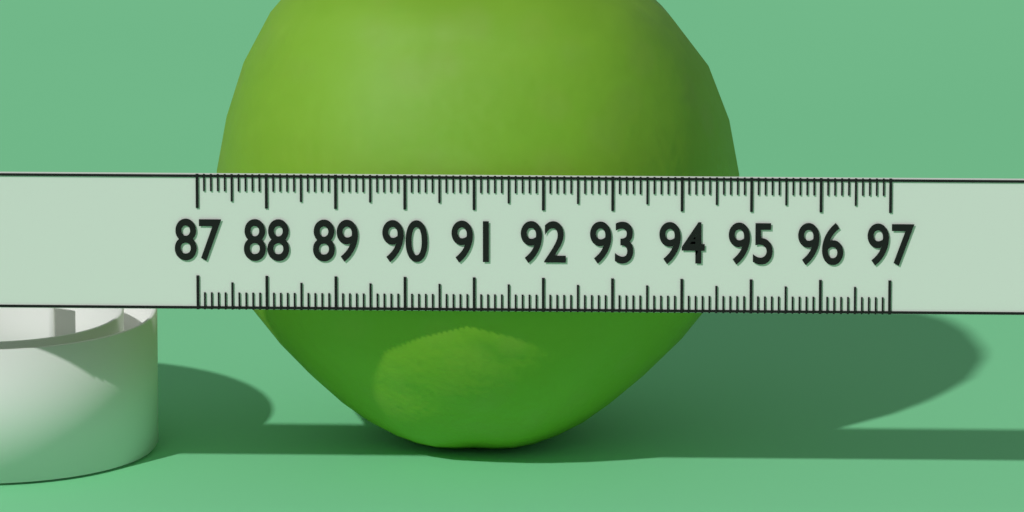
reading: 94.8 (no unit)
